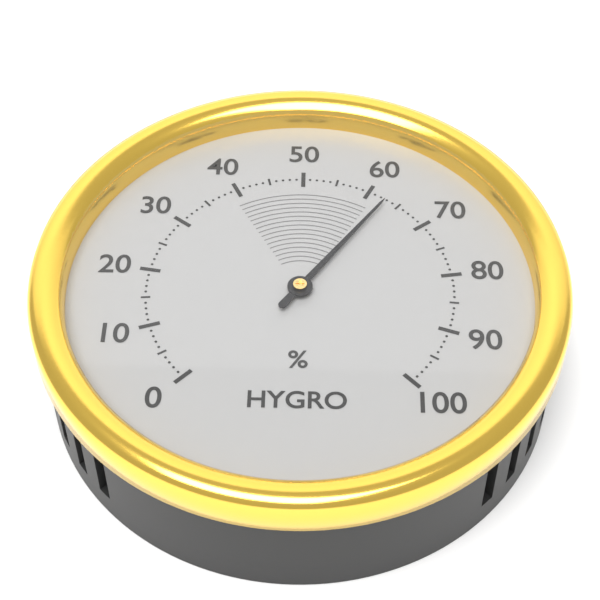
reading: 63 %
